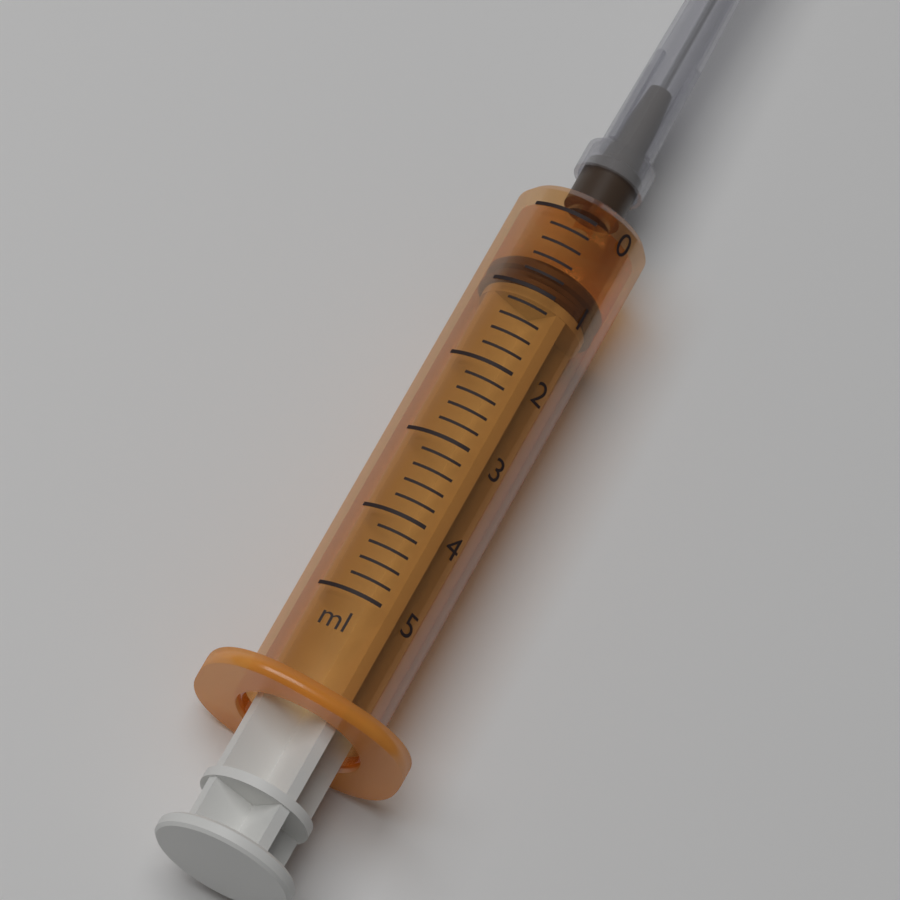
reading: 0.6 ml
